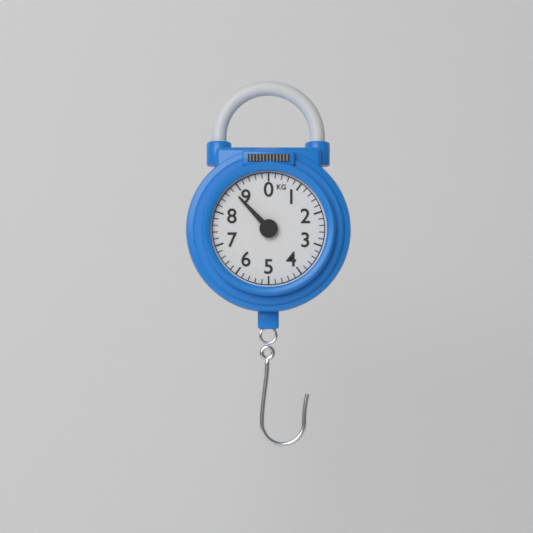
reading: 8.8 kg
